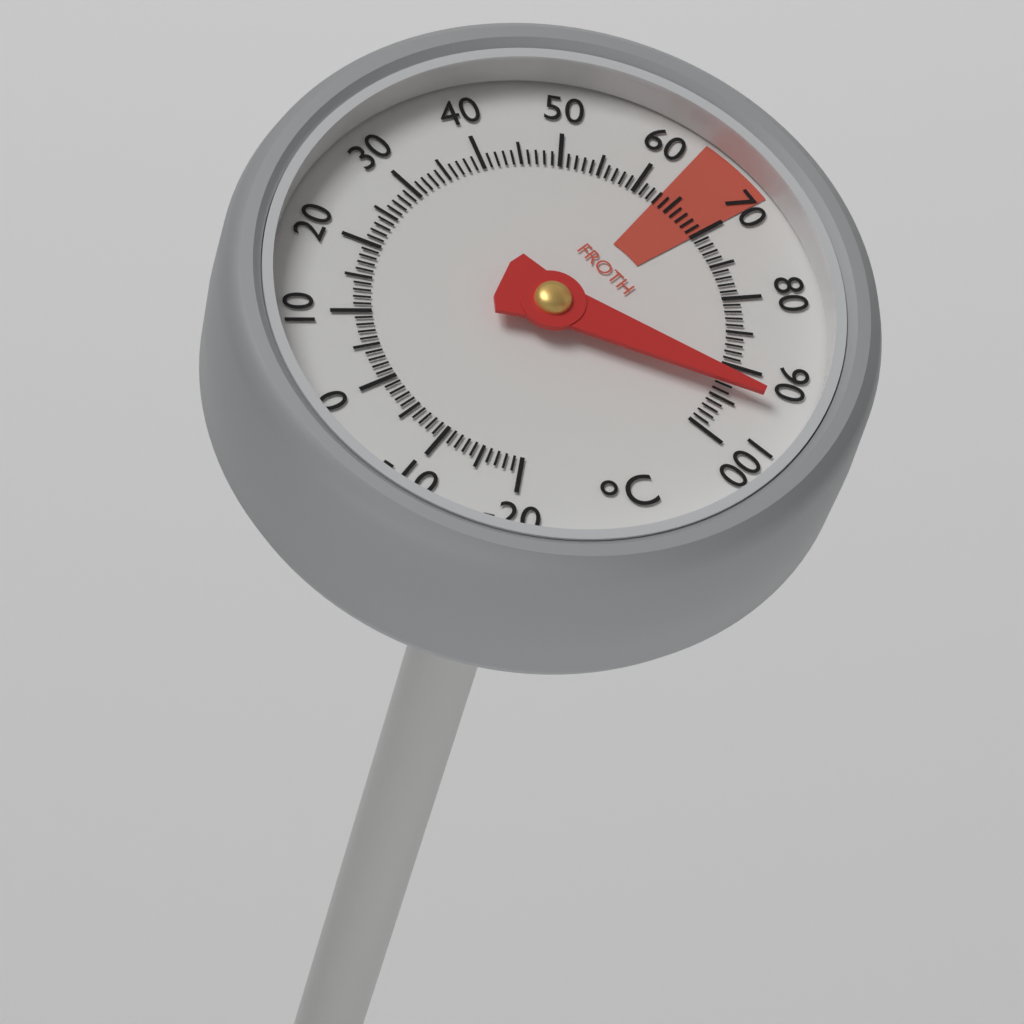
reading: 93 °C
